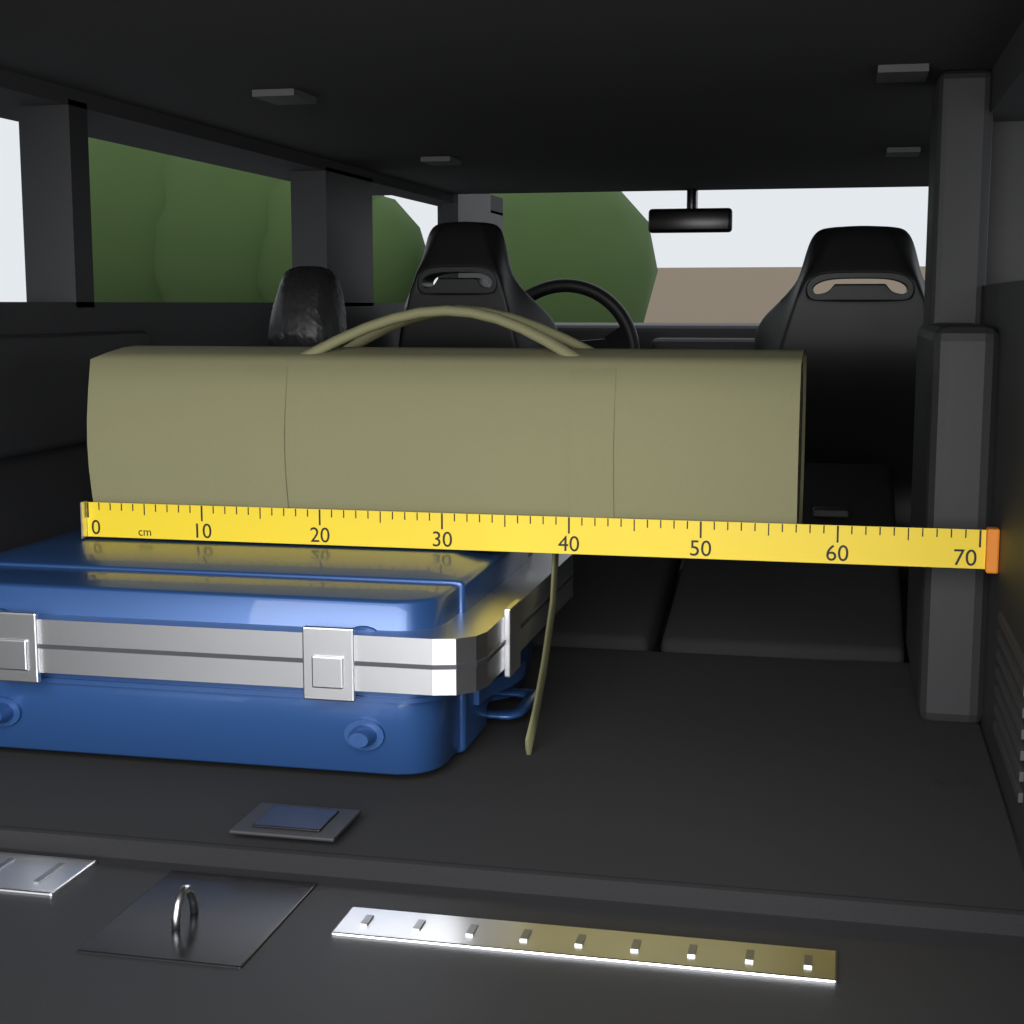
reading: 57 cm
